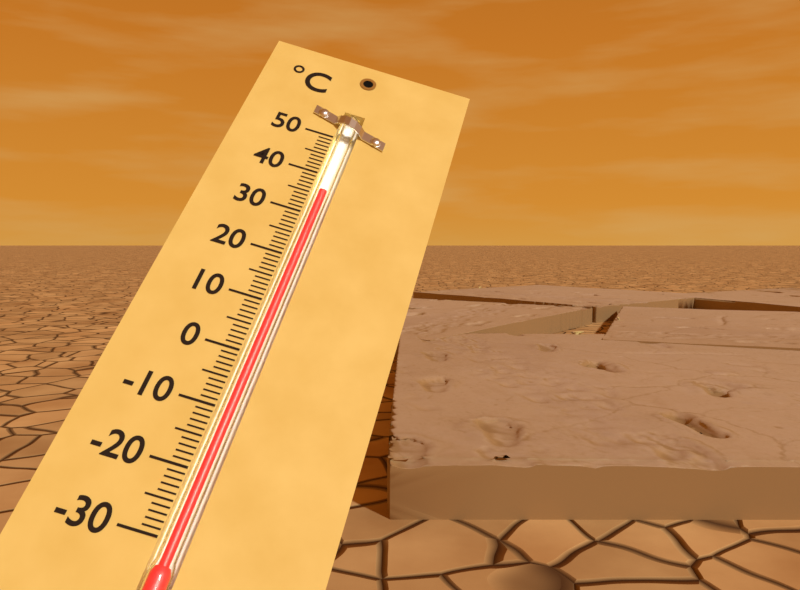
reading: 36 °C
